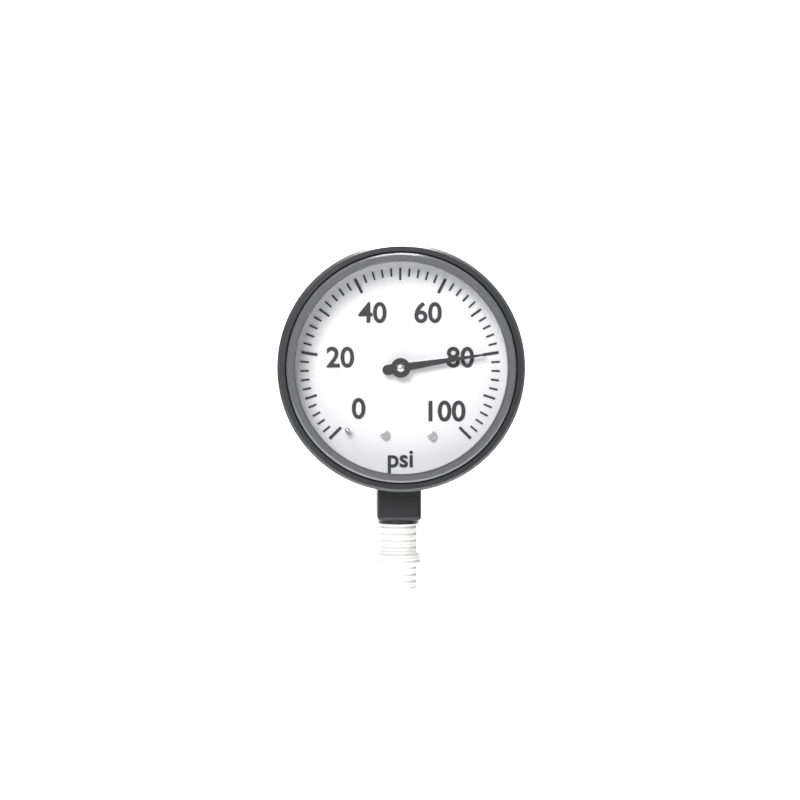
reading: 80 psi
